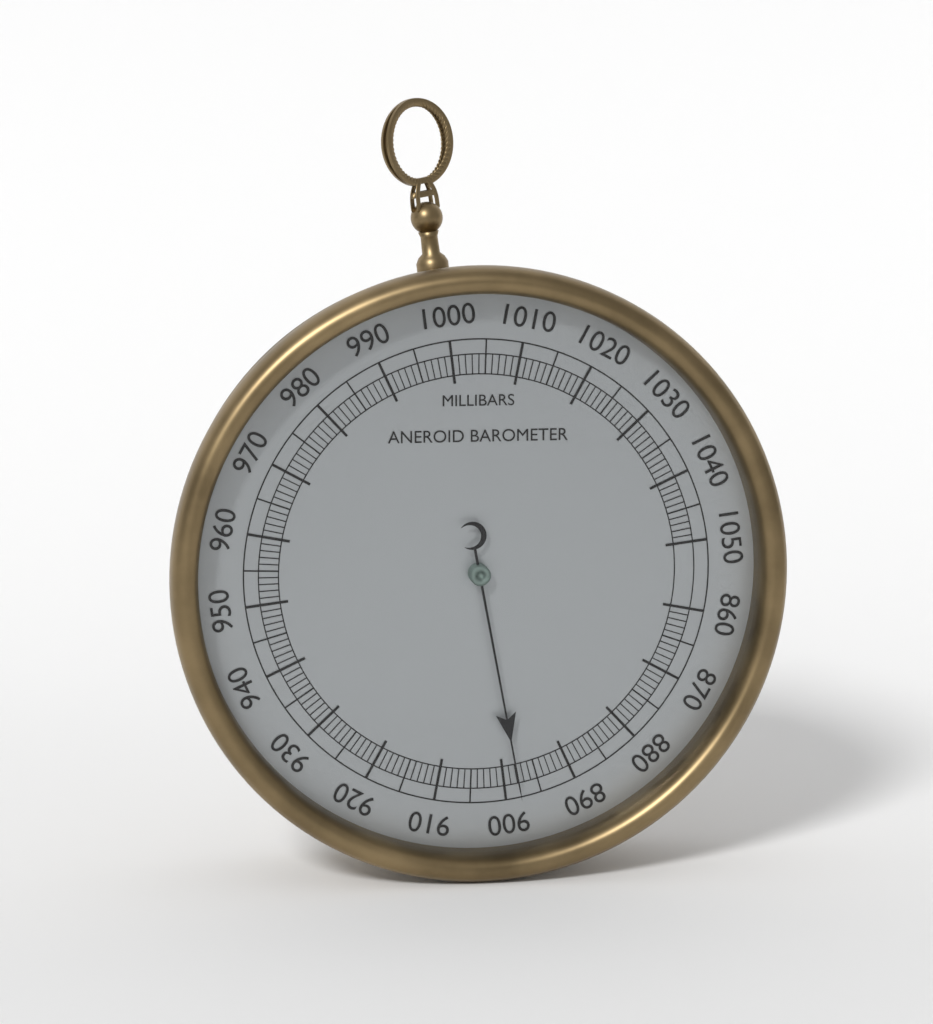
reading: 898 mbar
